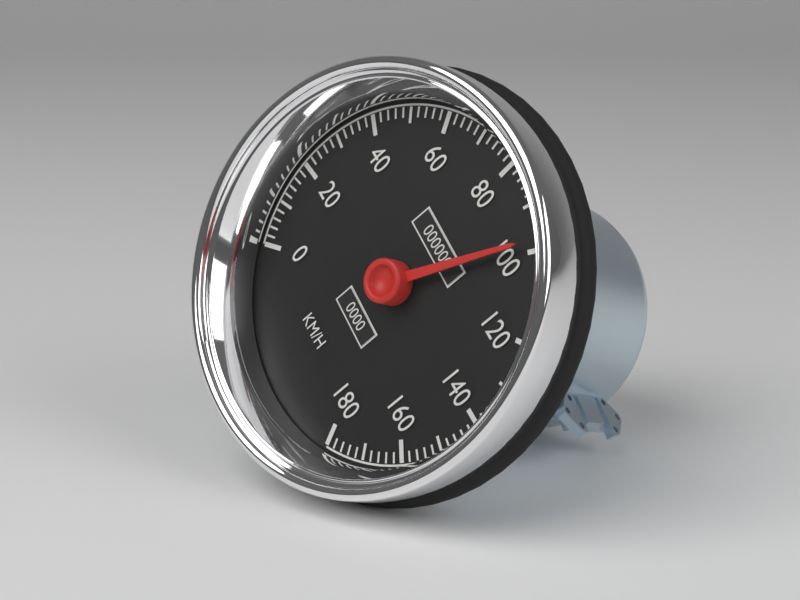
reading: 98 km/h
